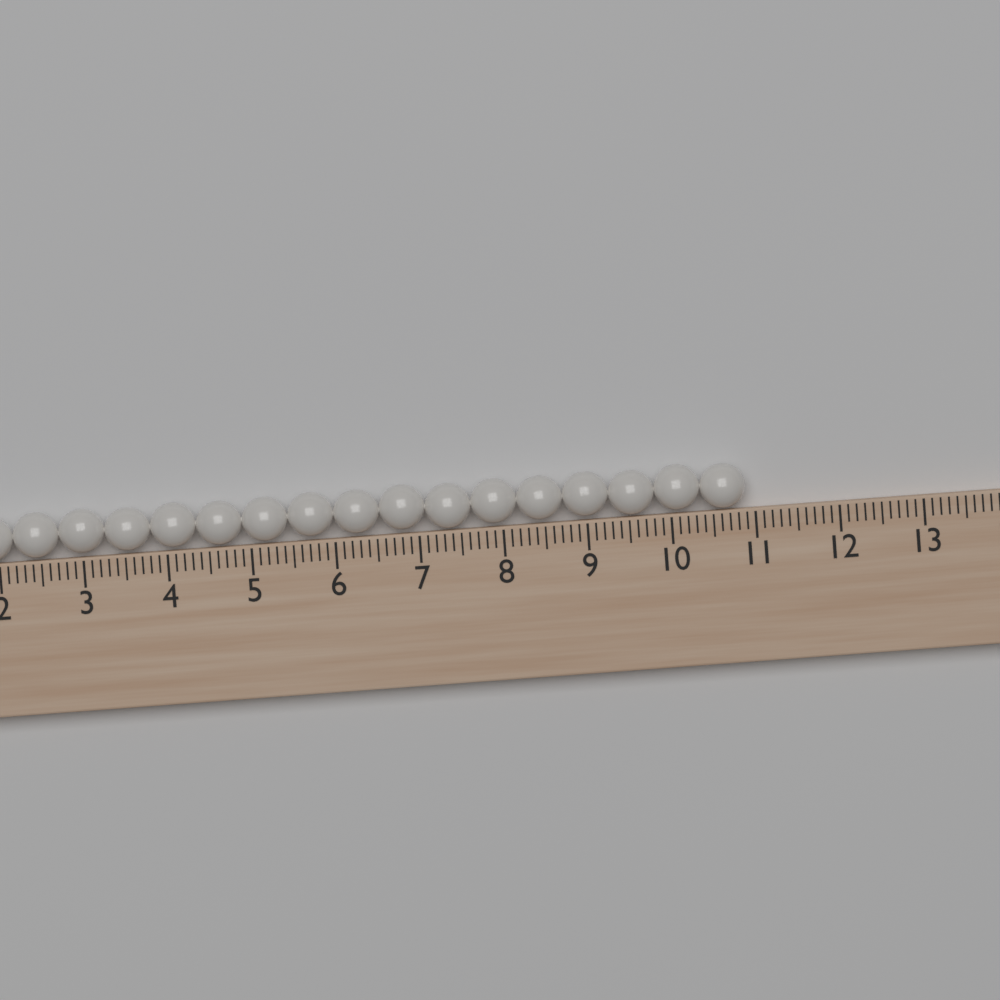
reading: 10.9 (no unit)
